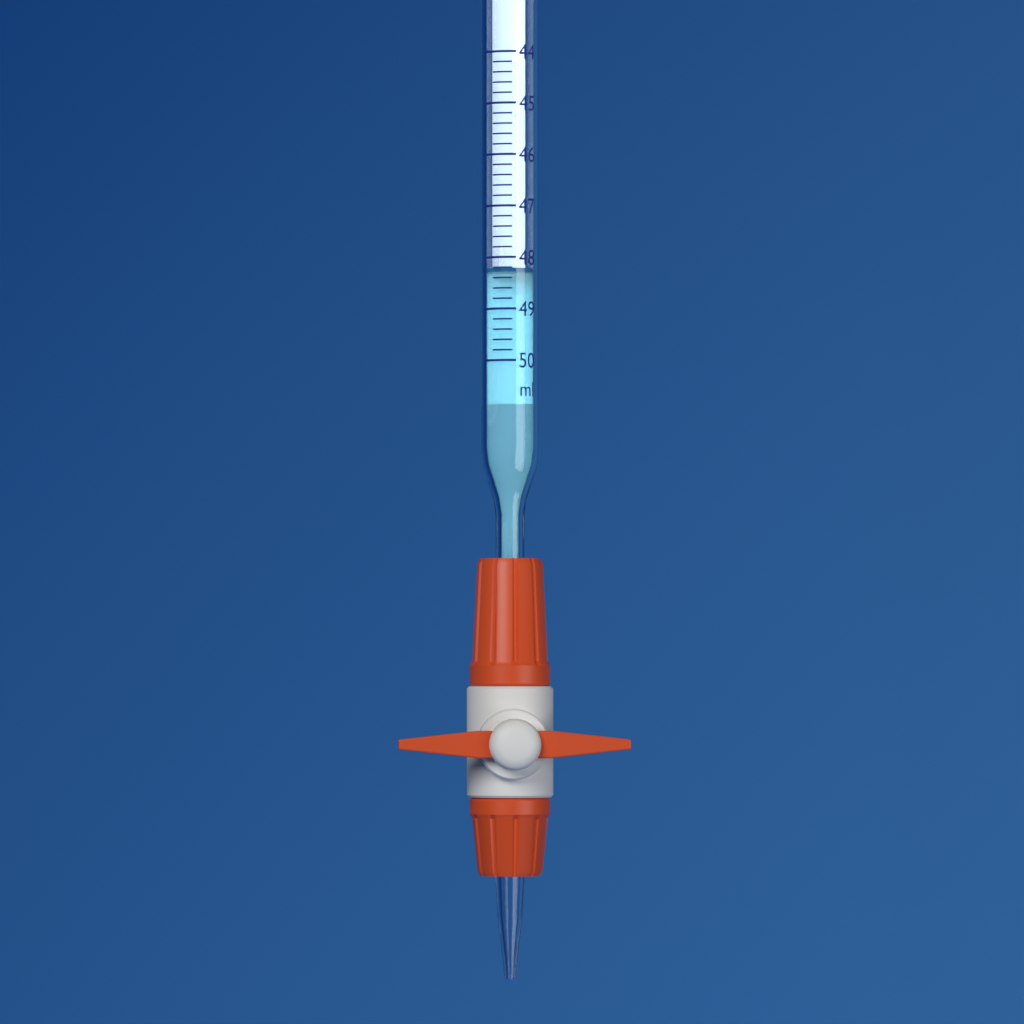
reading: 48.2 ml
